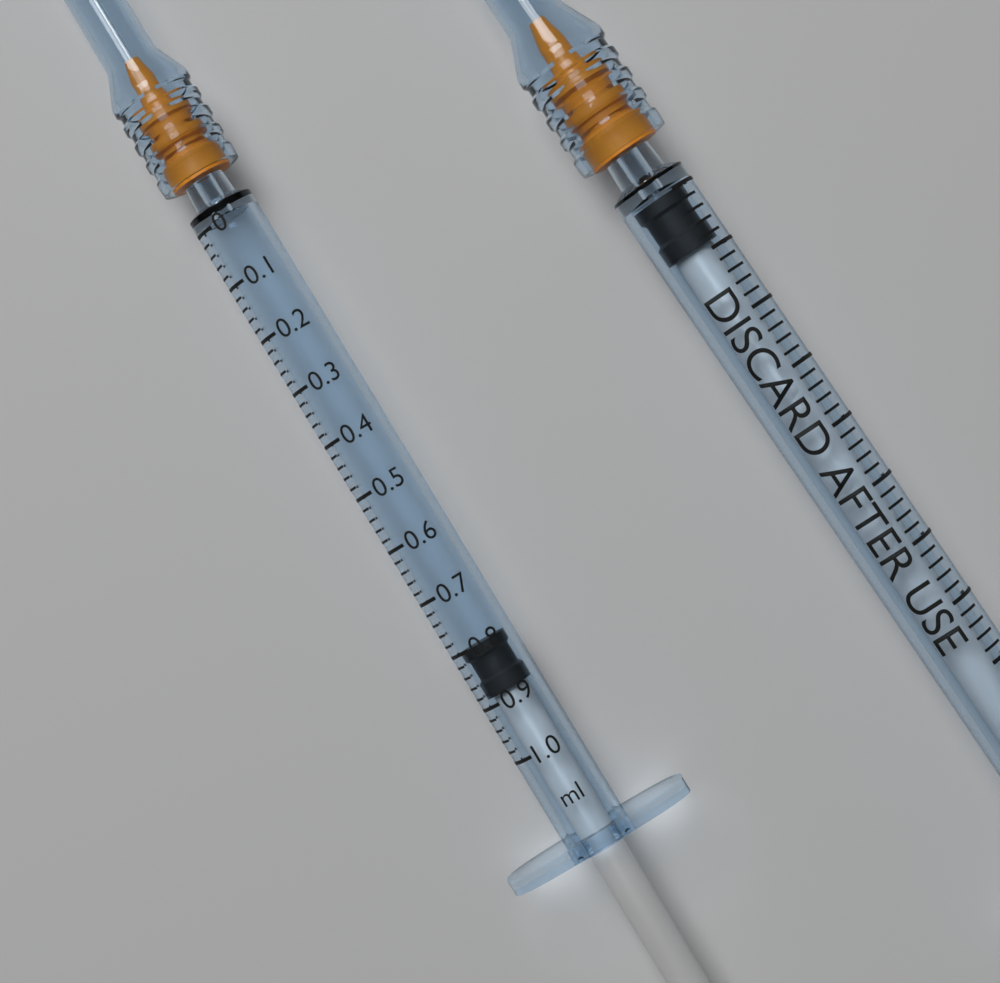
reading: 0.80 ml
